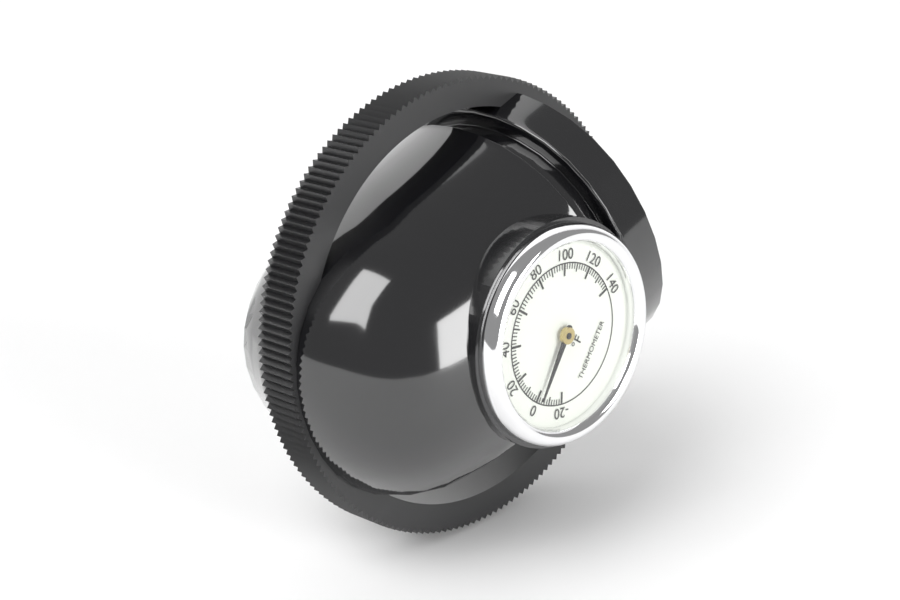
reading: -2 °F
